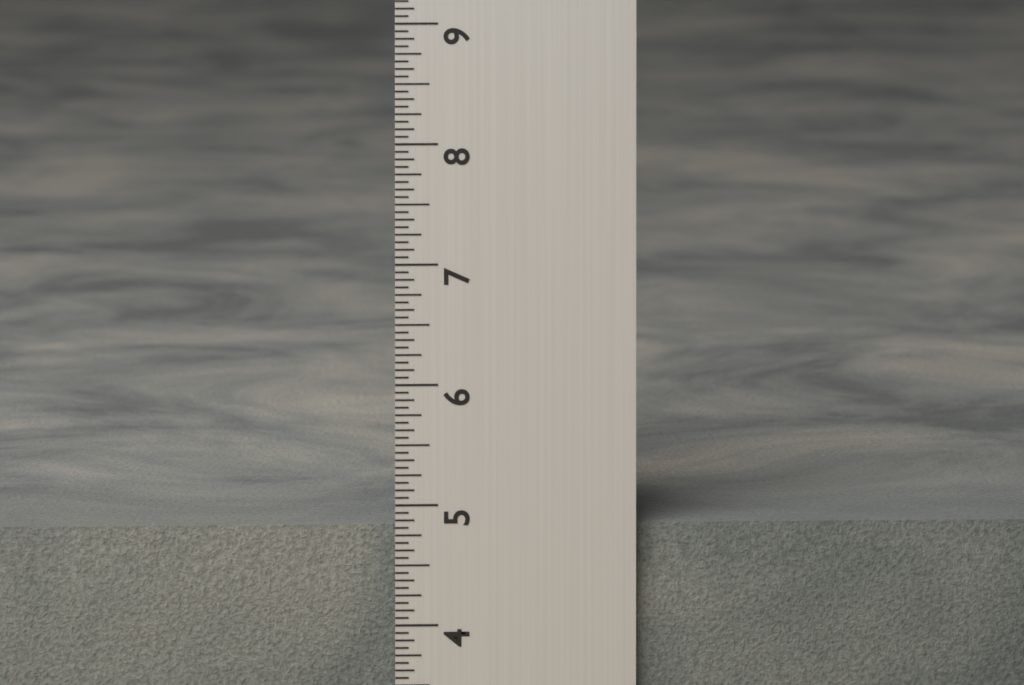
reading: 4.8125 in
